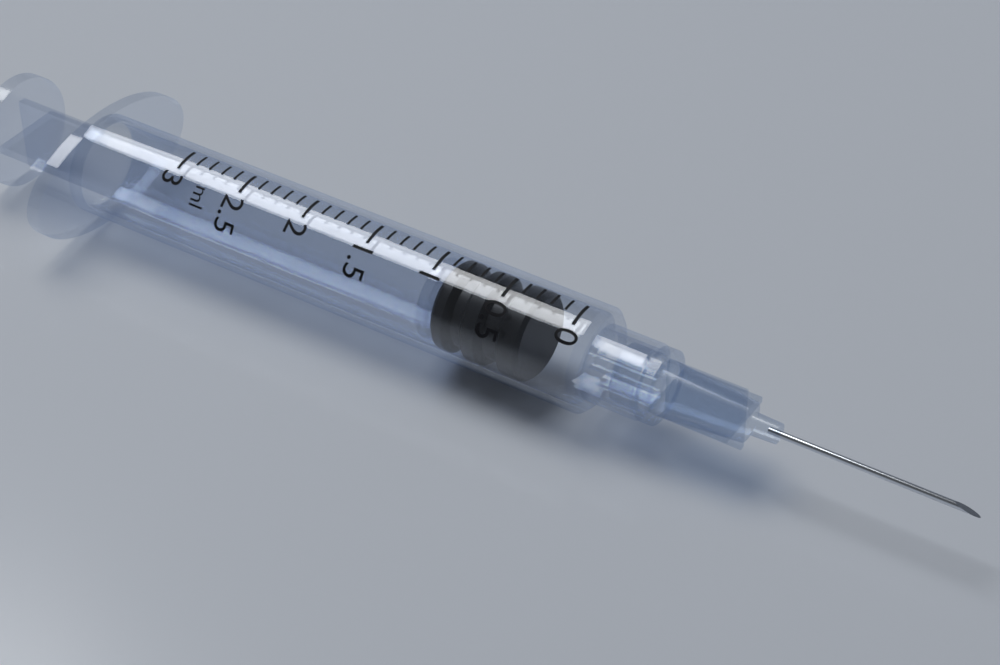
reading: 0.3 ml
